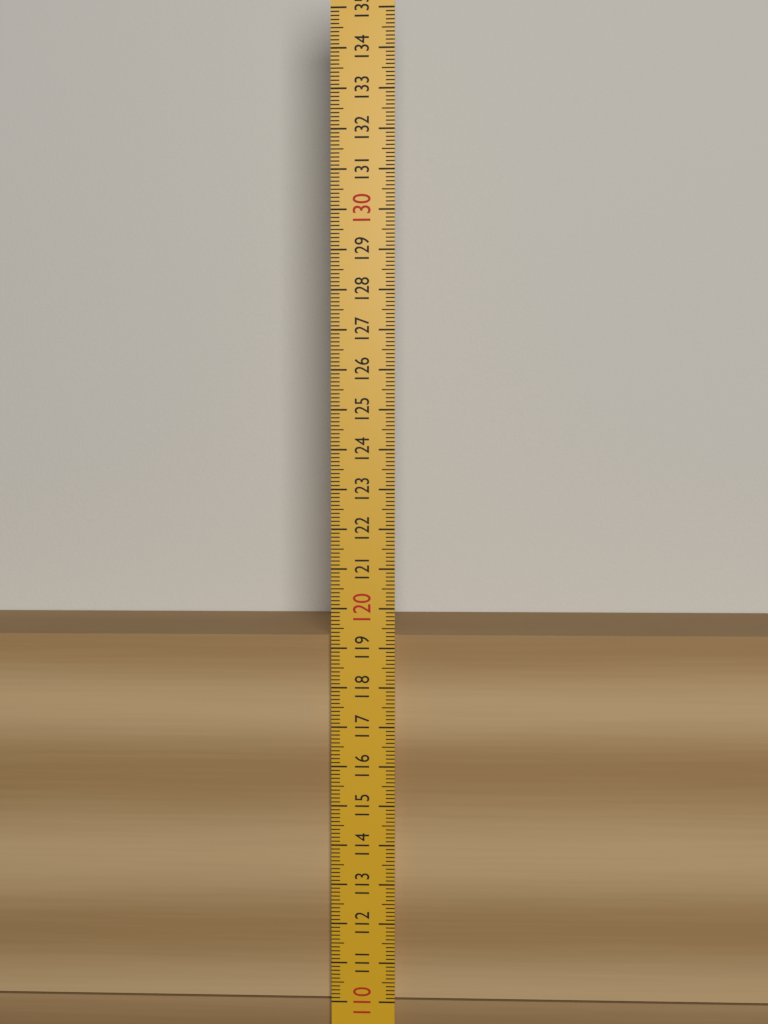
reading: 119.3 (no unit)
